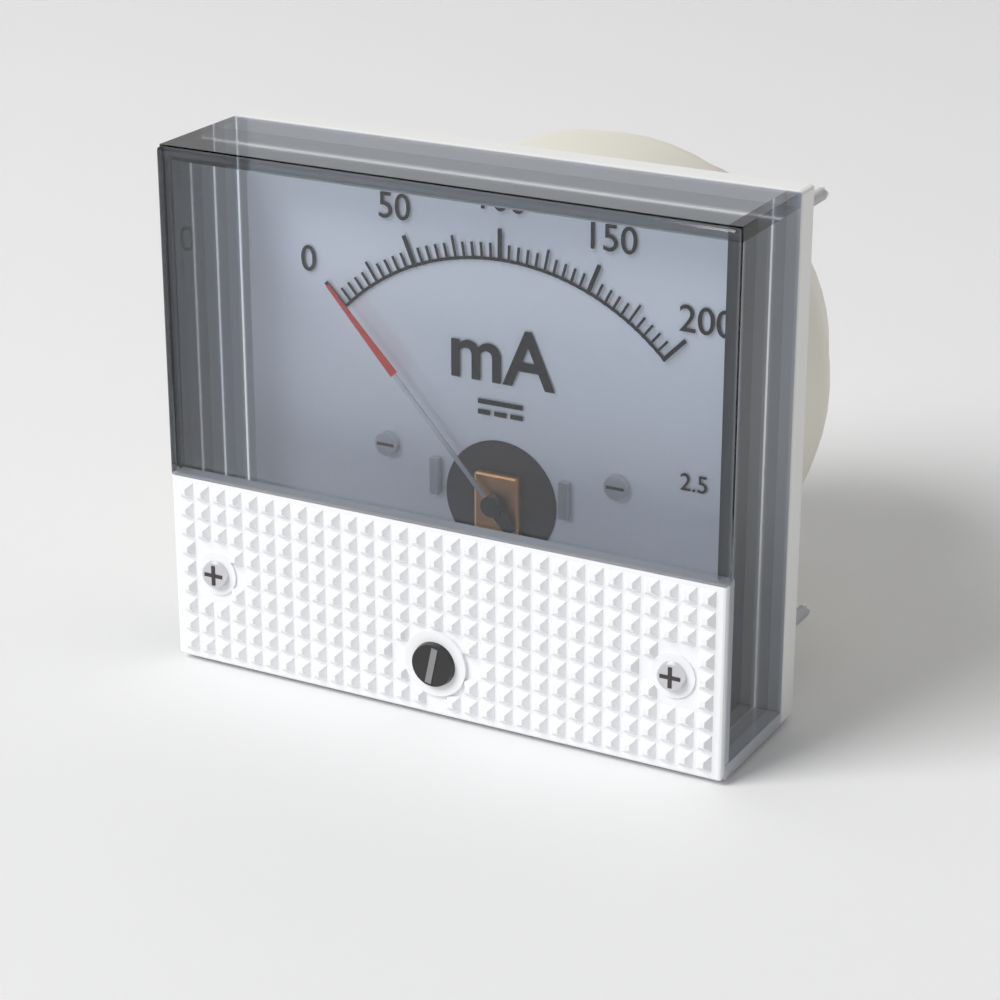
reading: 5 mA
